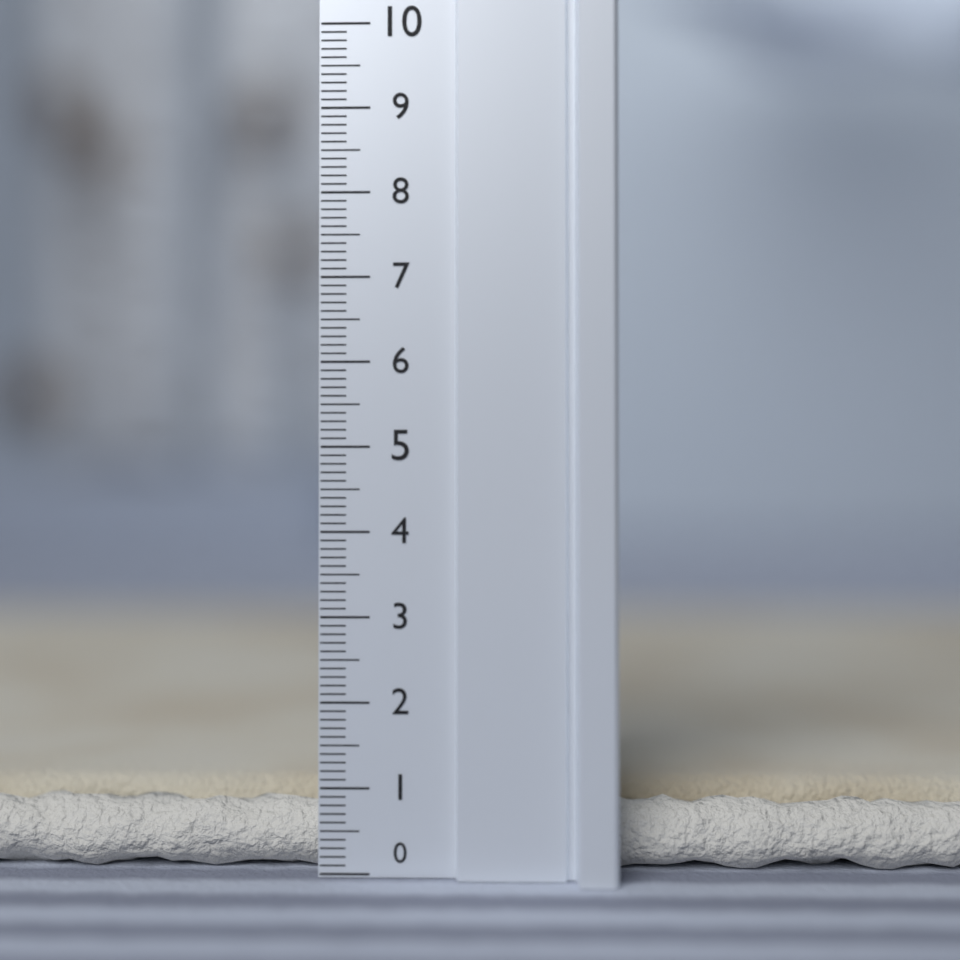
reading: 0.9 (no unit)
